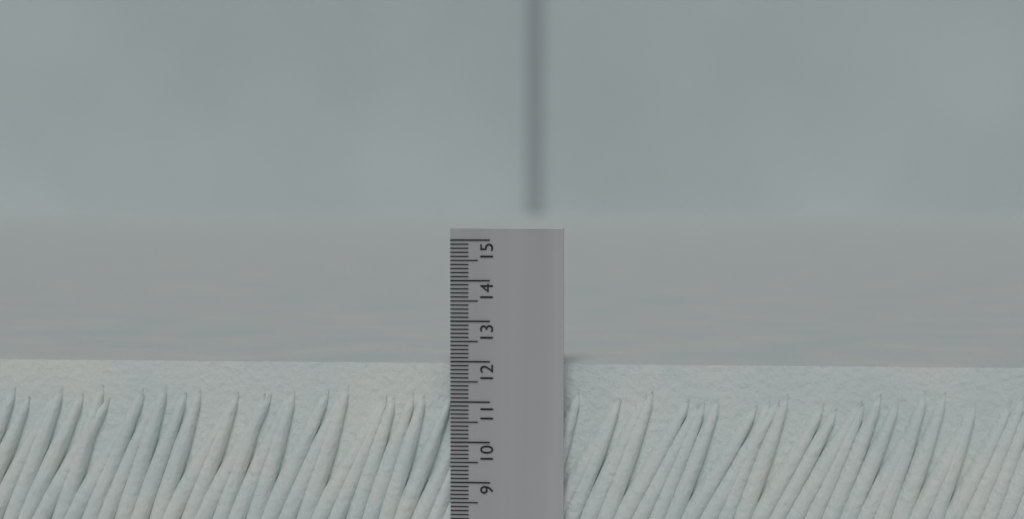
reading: 11.9 (no unit)
